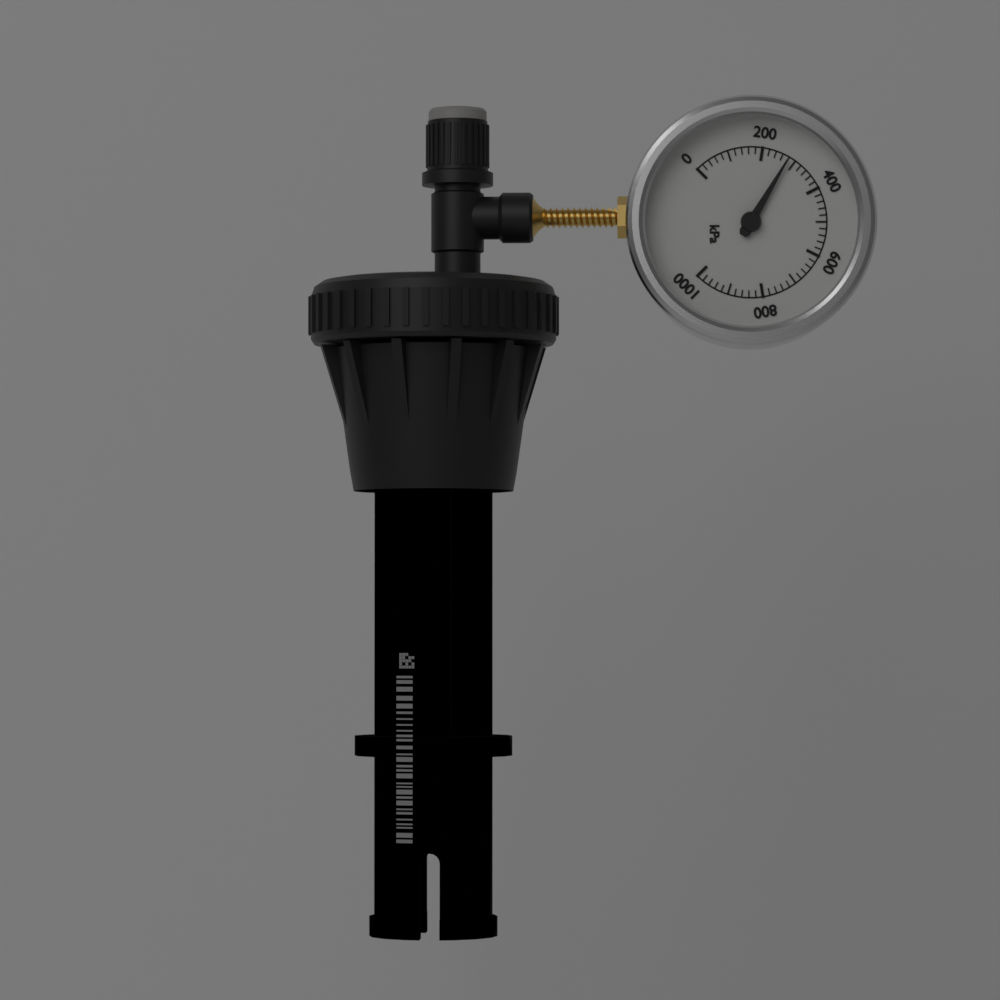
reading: 280 kPa
